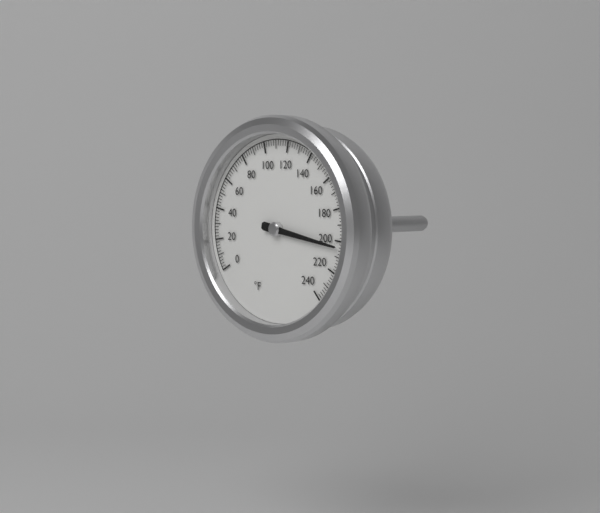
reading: 204 °F
